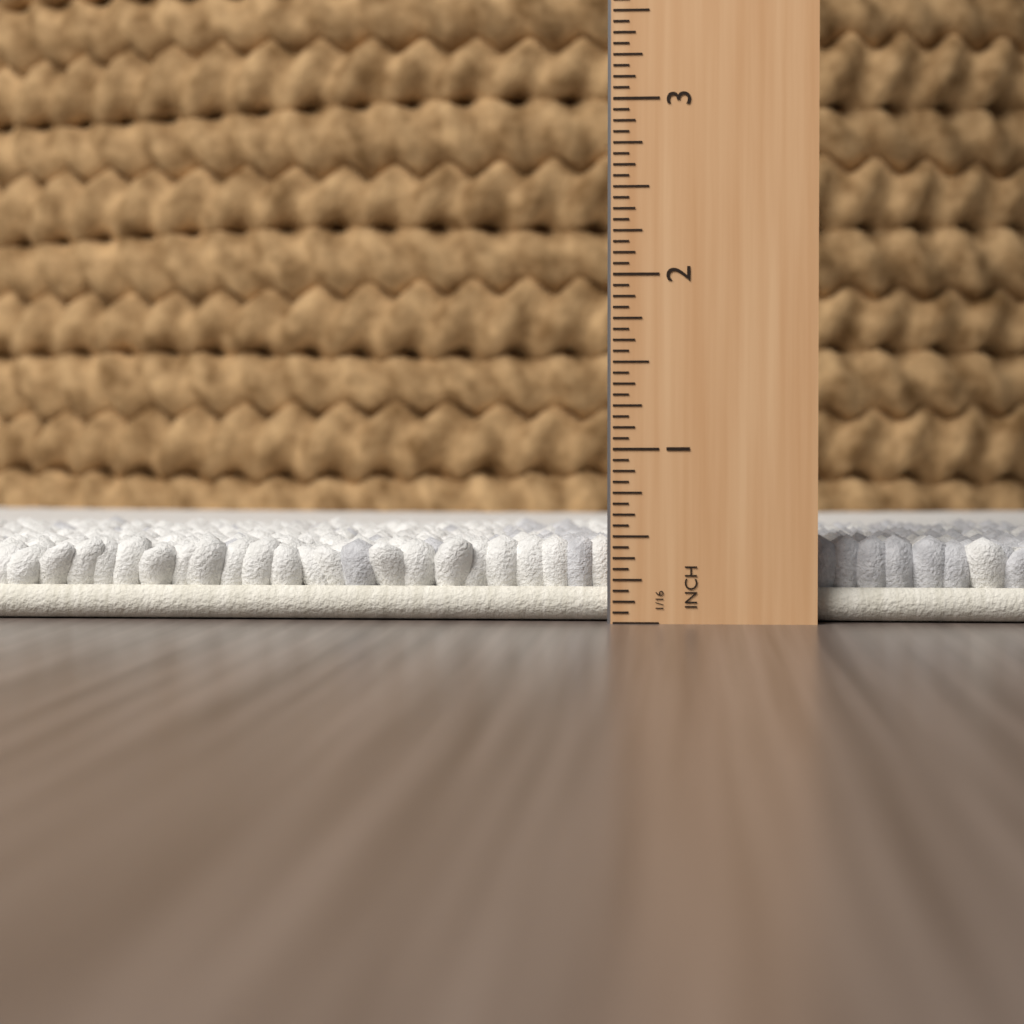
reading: 0.5000 in
